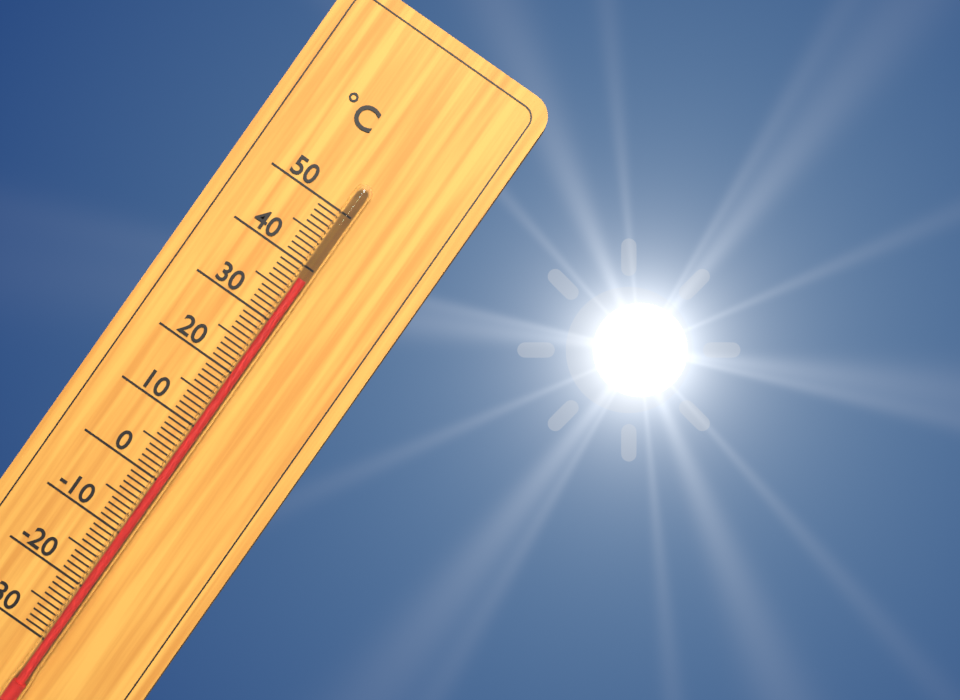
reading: 38 °C
